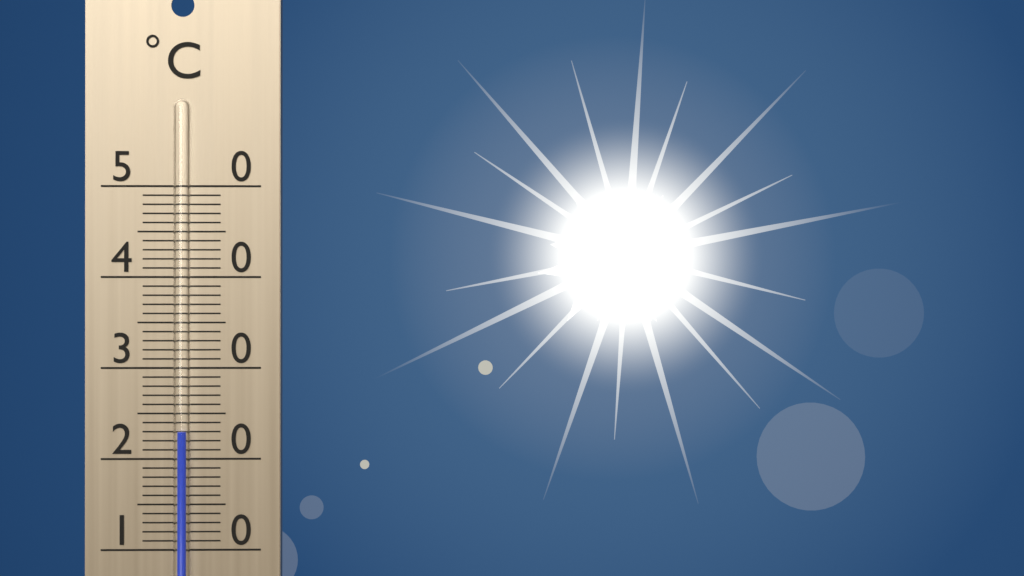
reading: 23 °C
